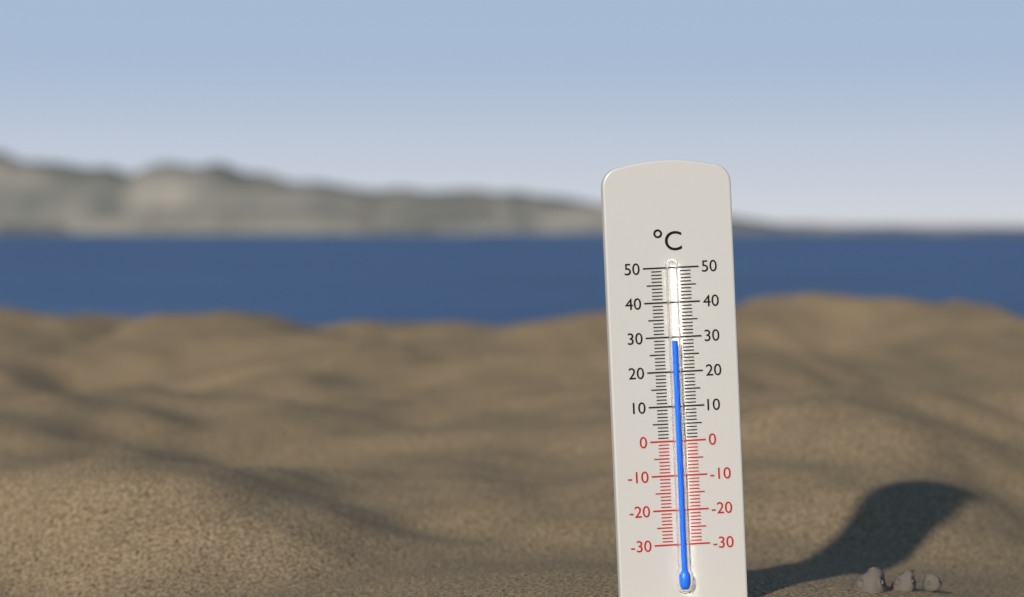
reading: 29 °C
